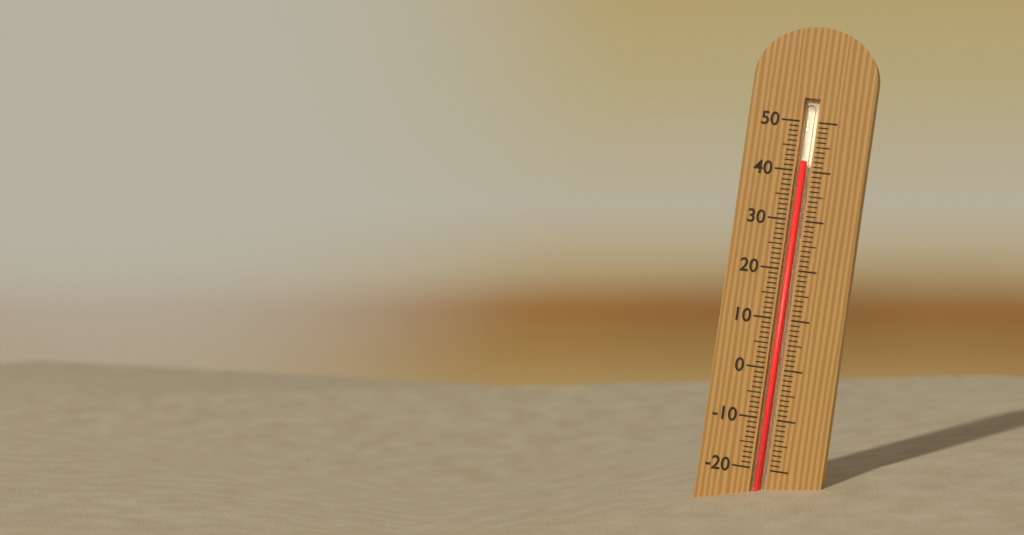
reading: 42 (no unit)
